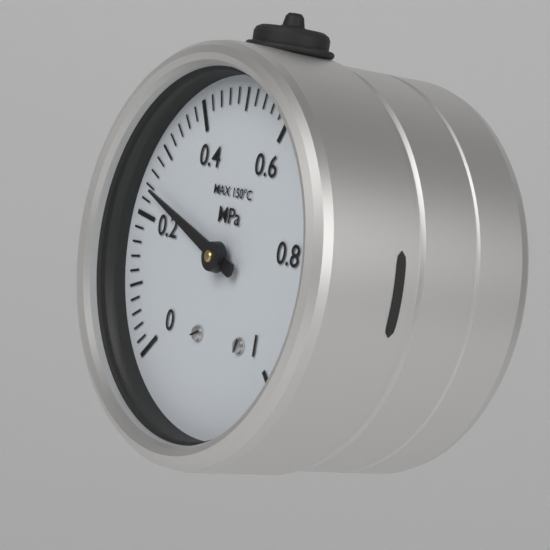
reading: 0.24 MPa
